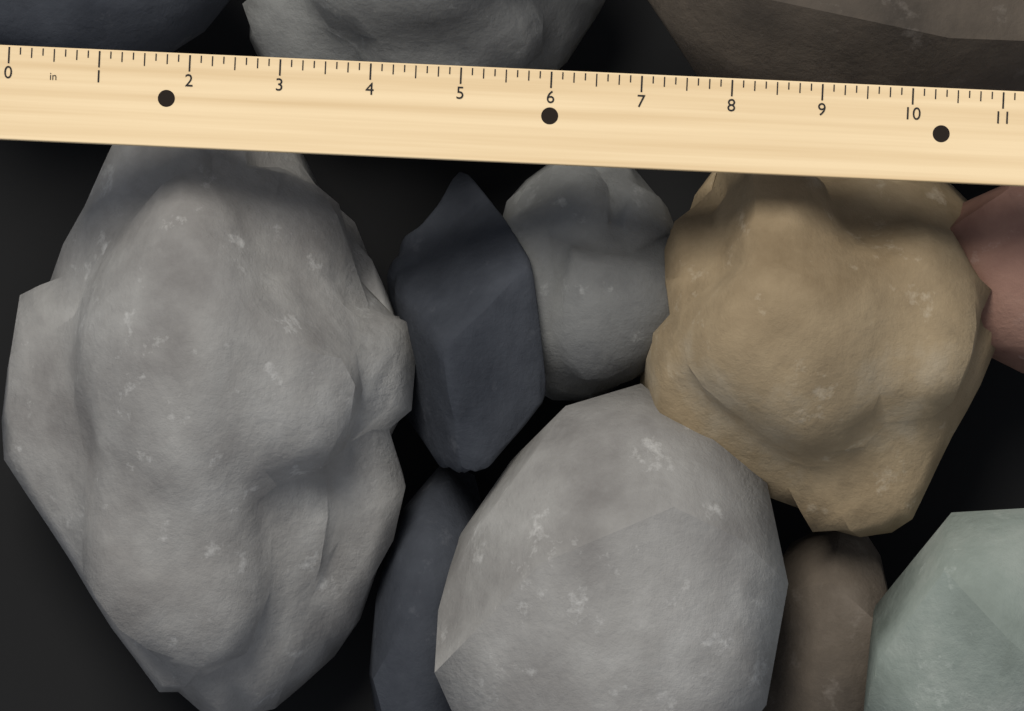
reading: 4.625 in
